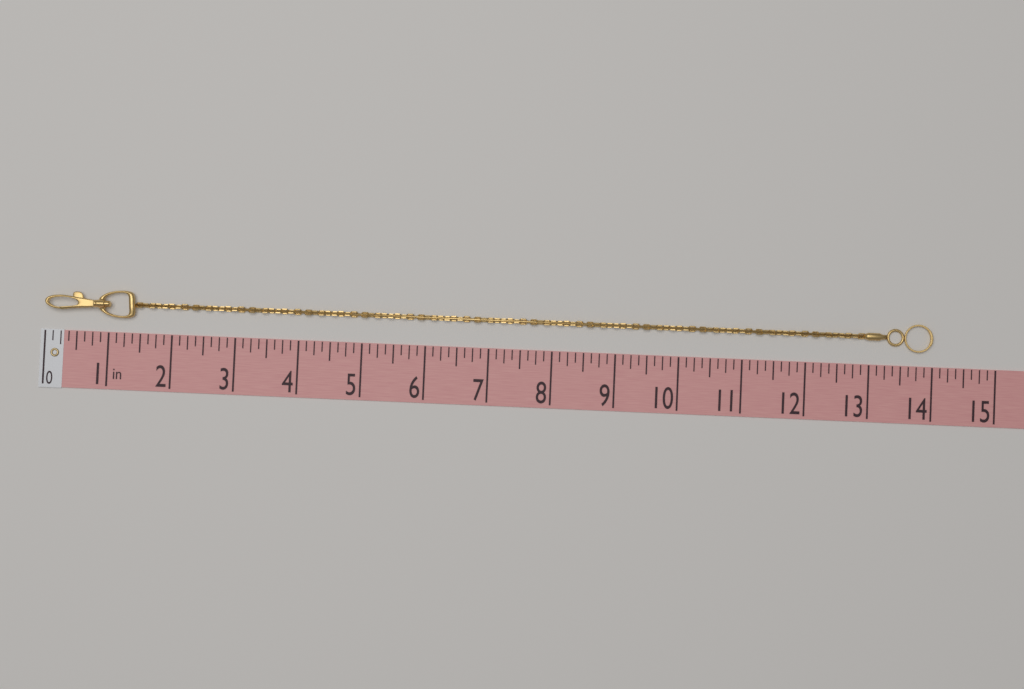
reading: 14.000 in
